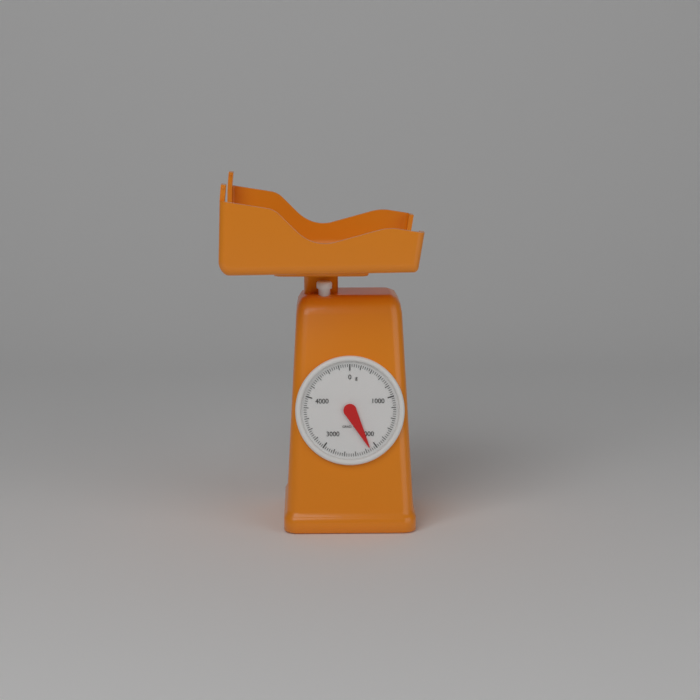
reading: 2120 g
